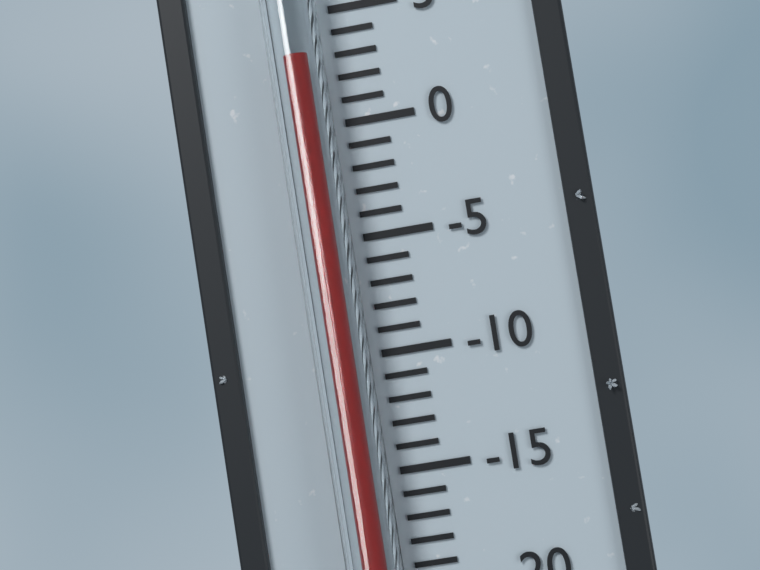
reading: 3 °C
